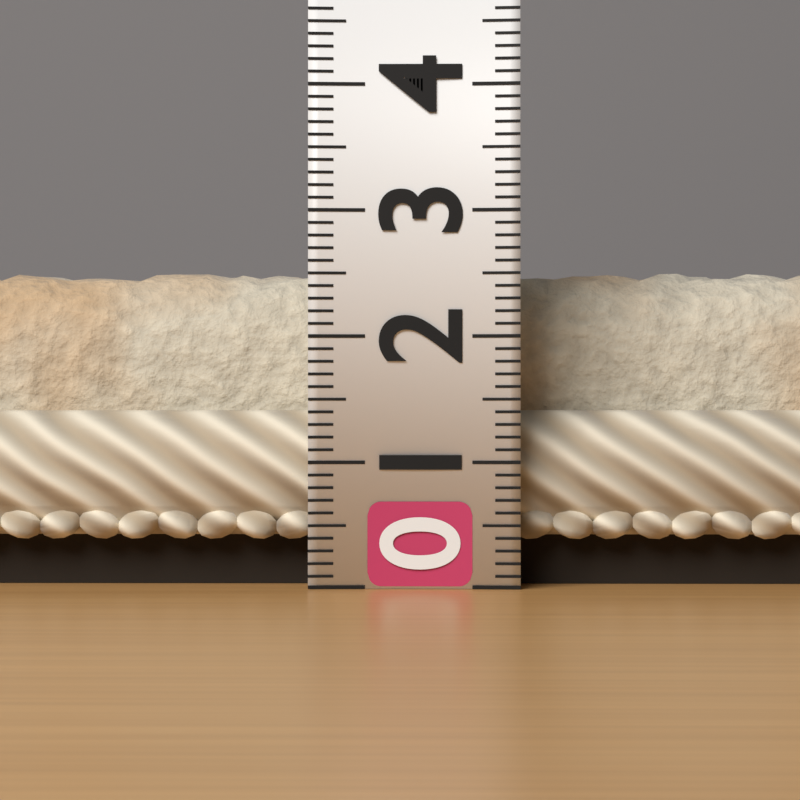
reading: 2.6 (no unit)
